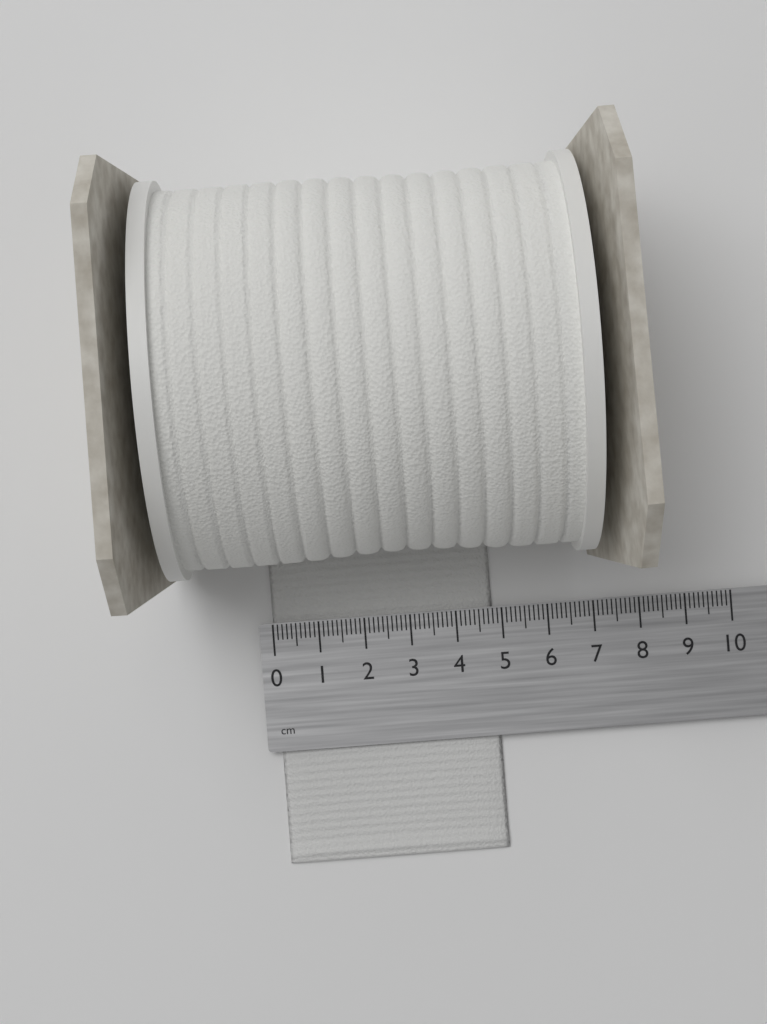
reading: 4.8 cm
